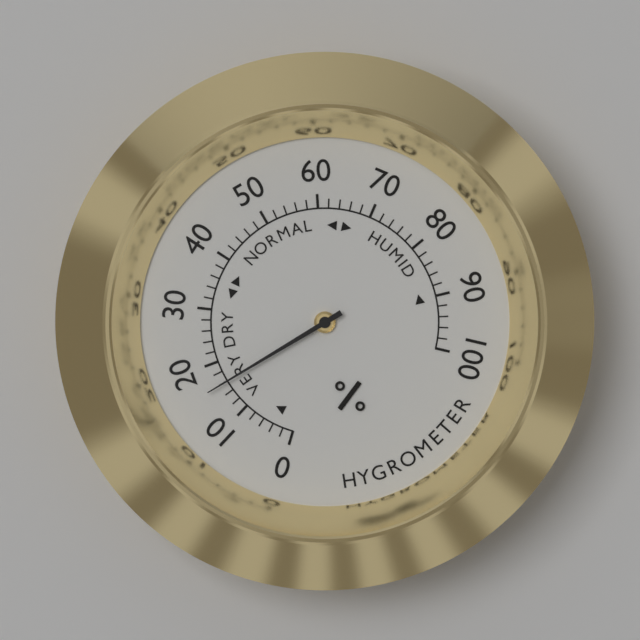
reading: 16 %
